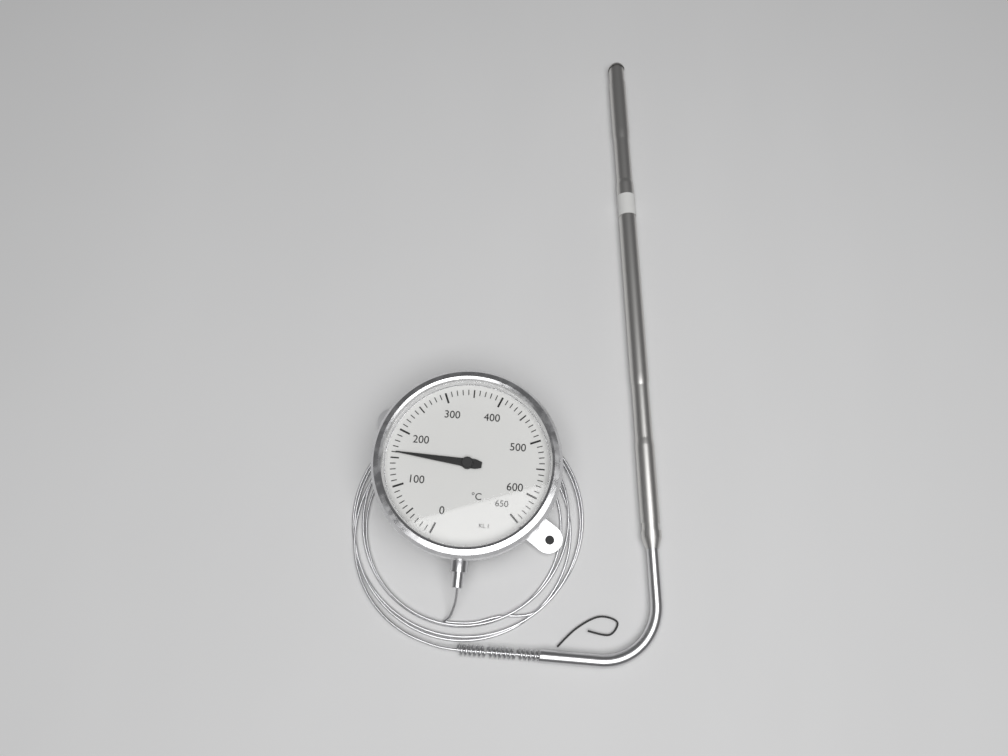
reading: 160 °C
